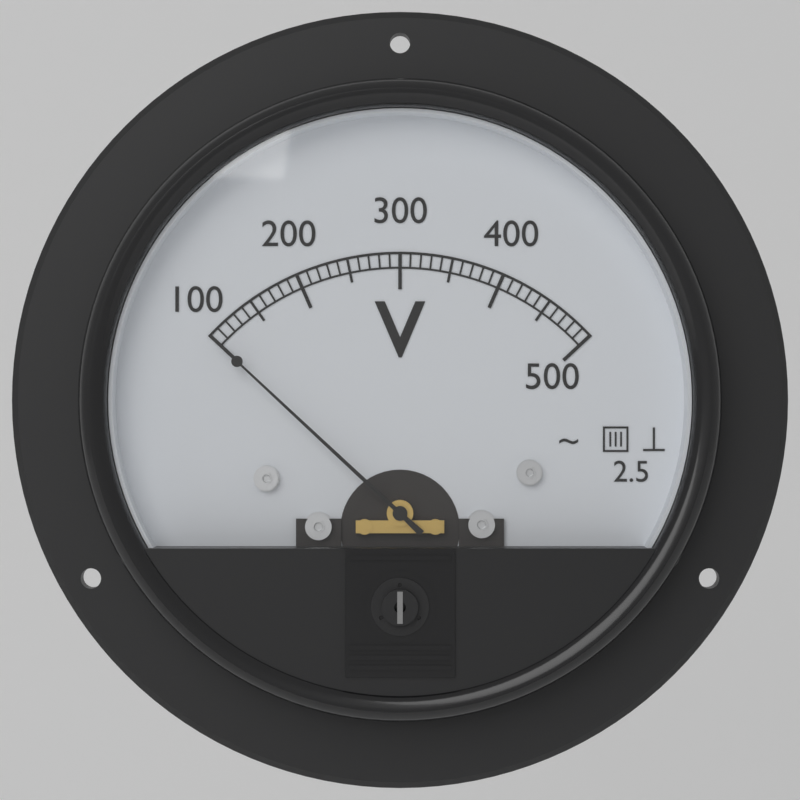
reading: 100 V
